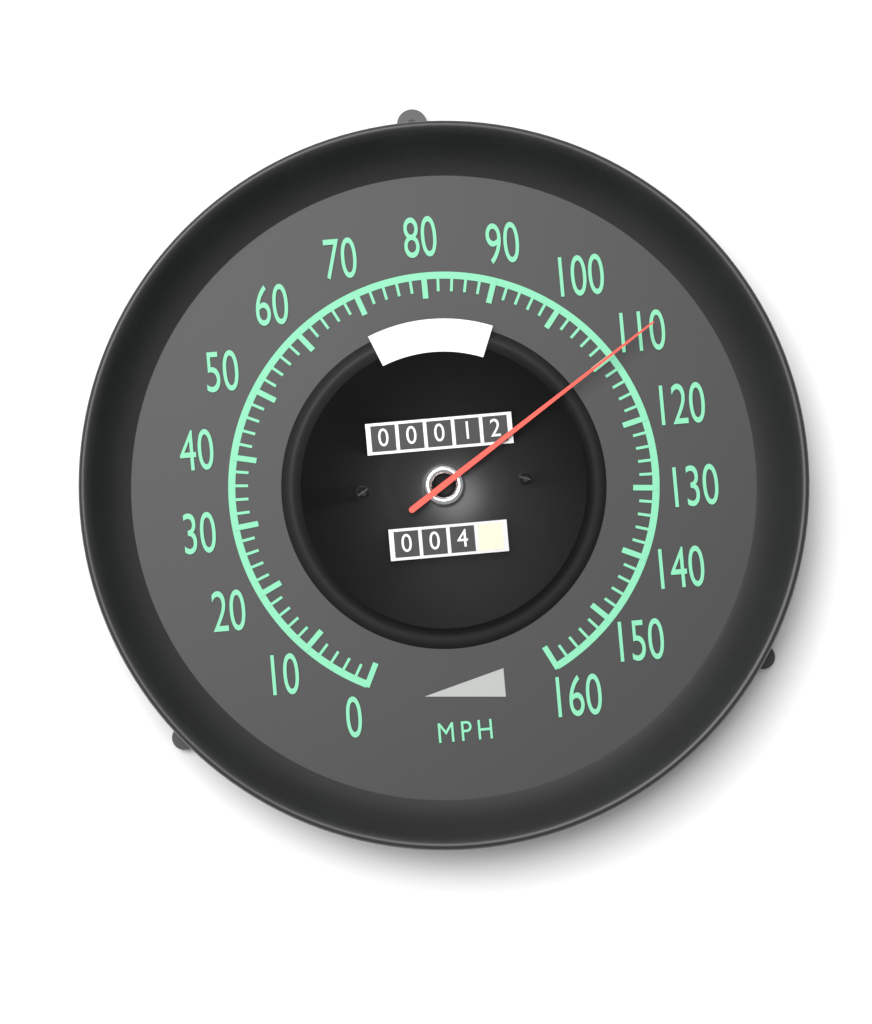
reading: 110 mph
